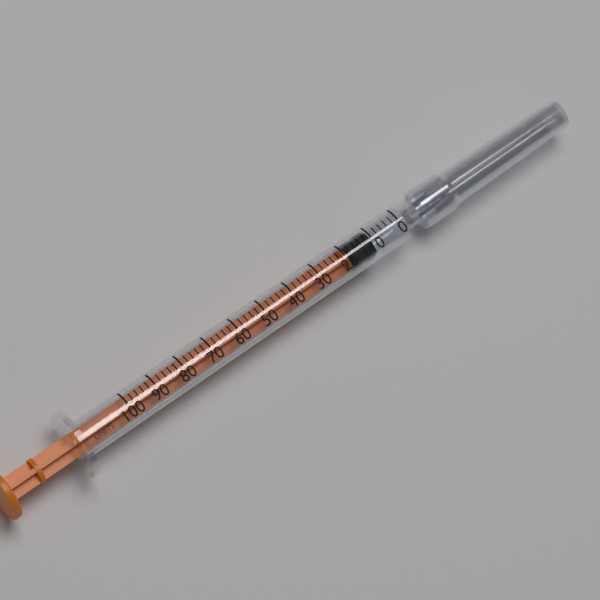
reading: 10 units
